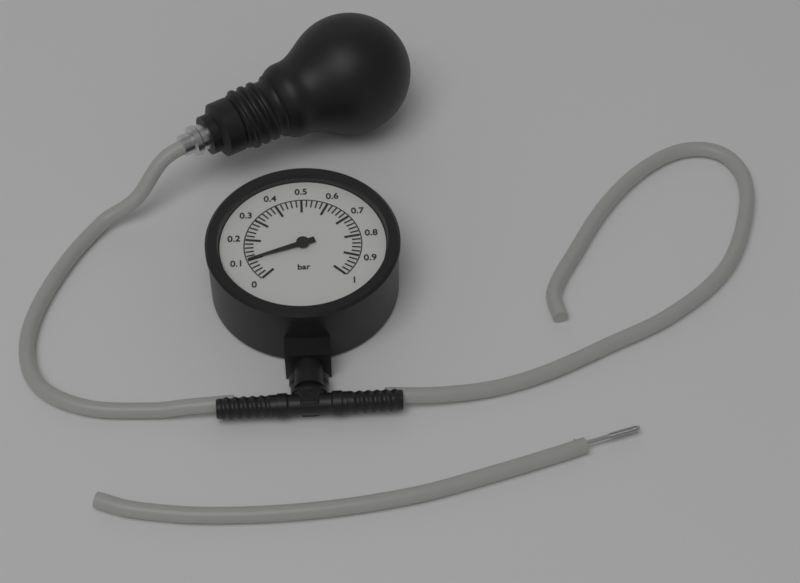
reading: 0.10 bar
